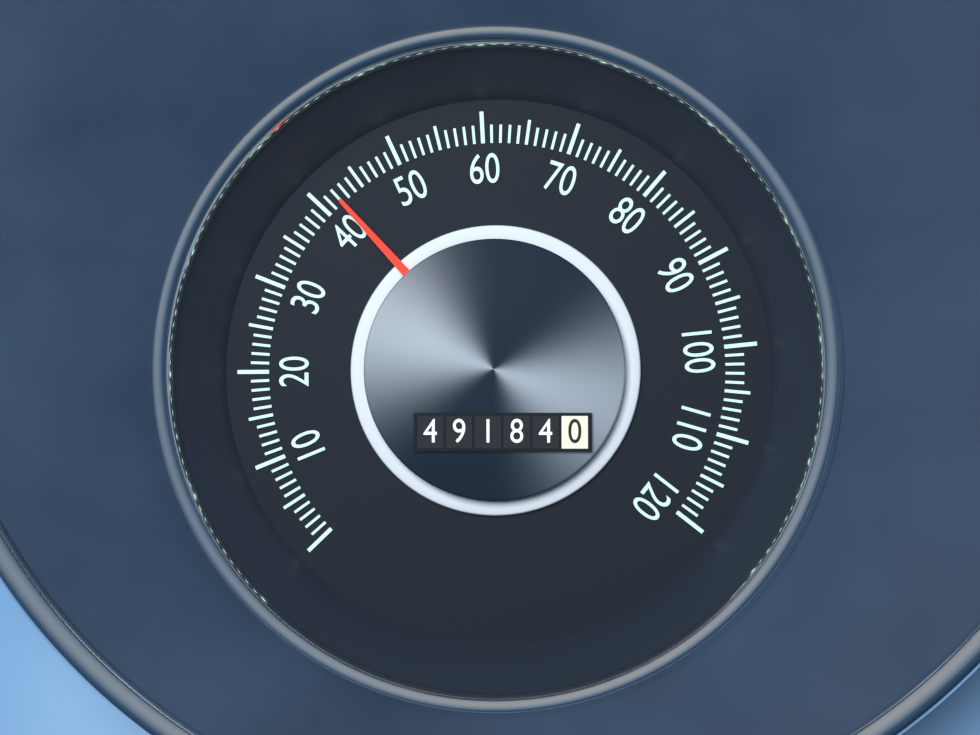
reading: 42 (no unit)
